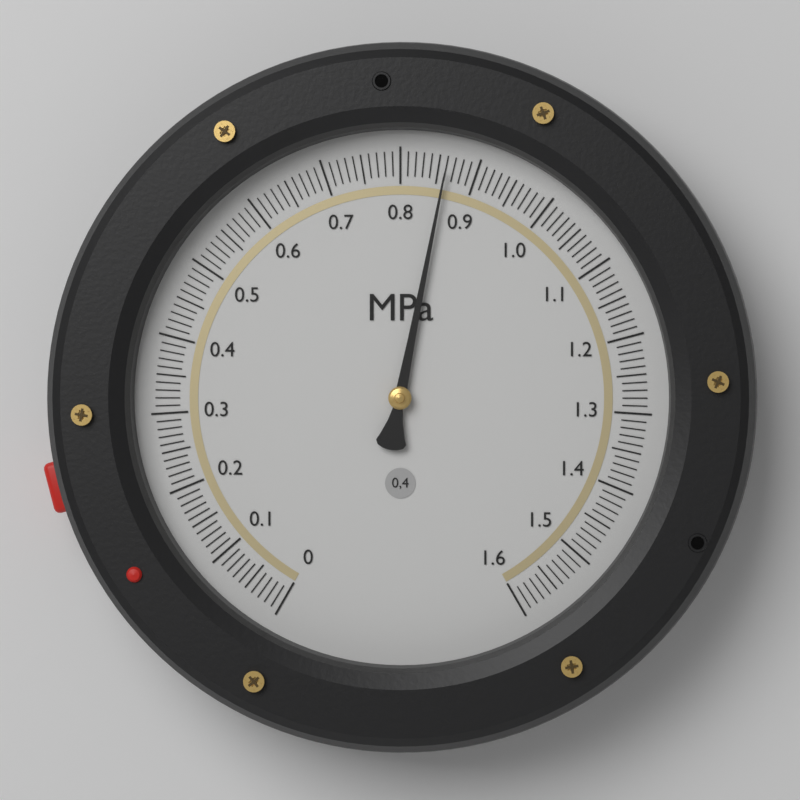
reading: 0.86 MPa
